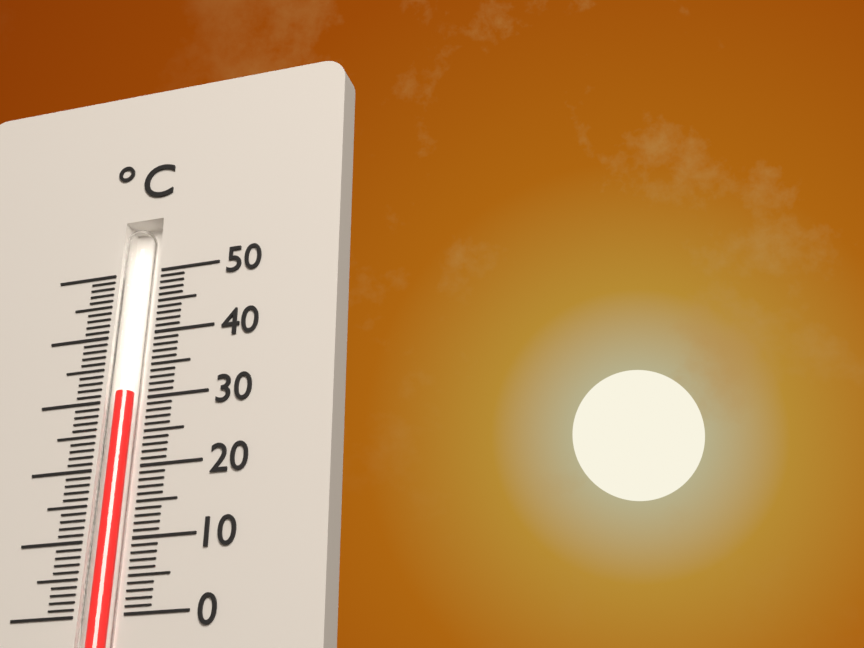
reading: 31 °C
